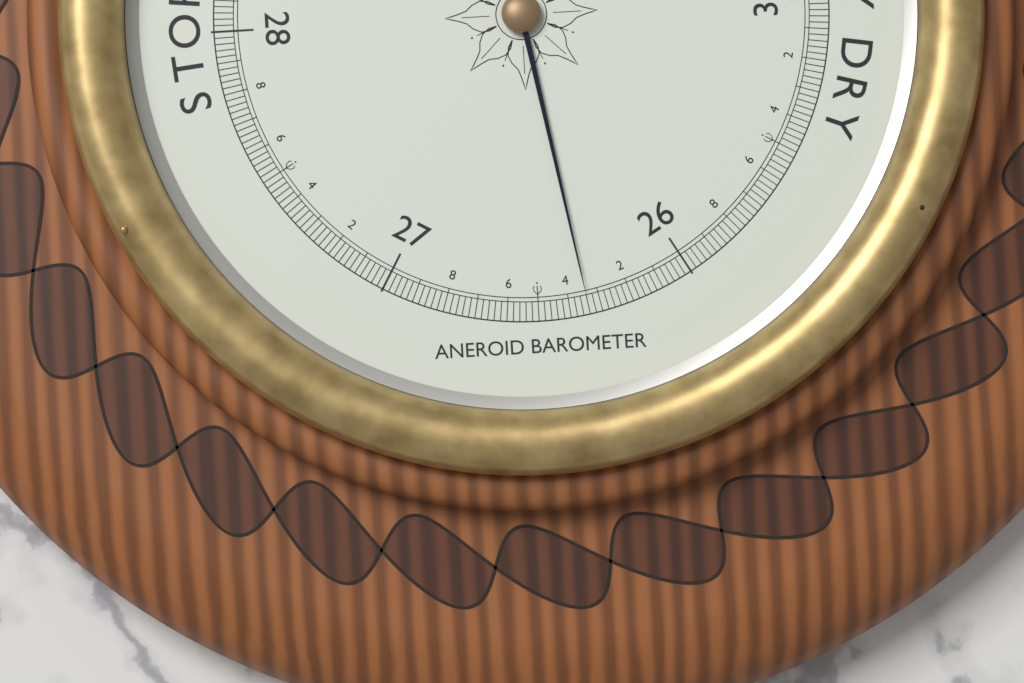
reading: 26.34 inHg
